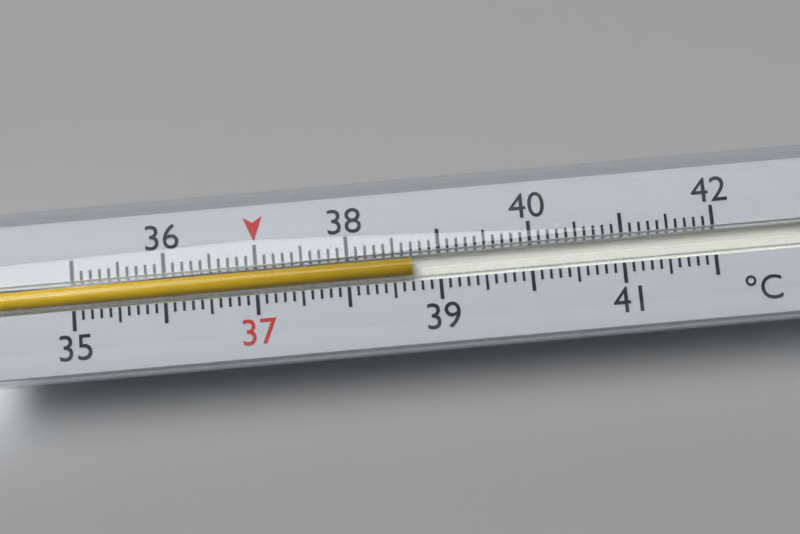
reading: 38.7 °C
